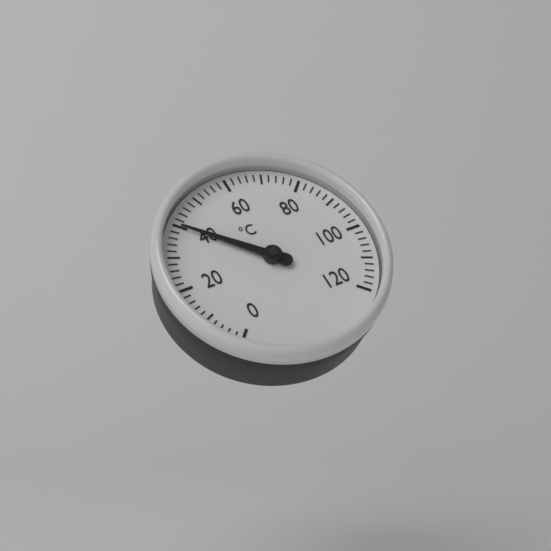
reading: 40 °C
